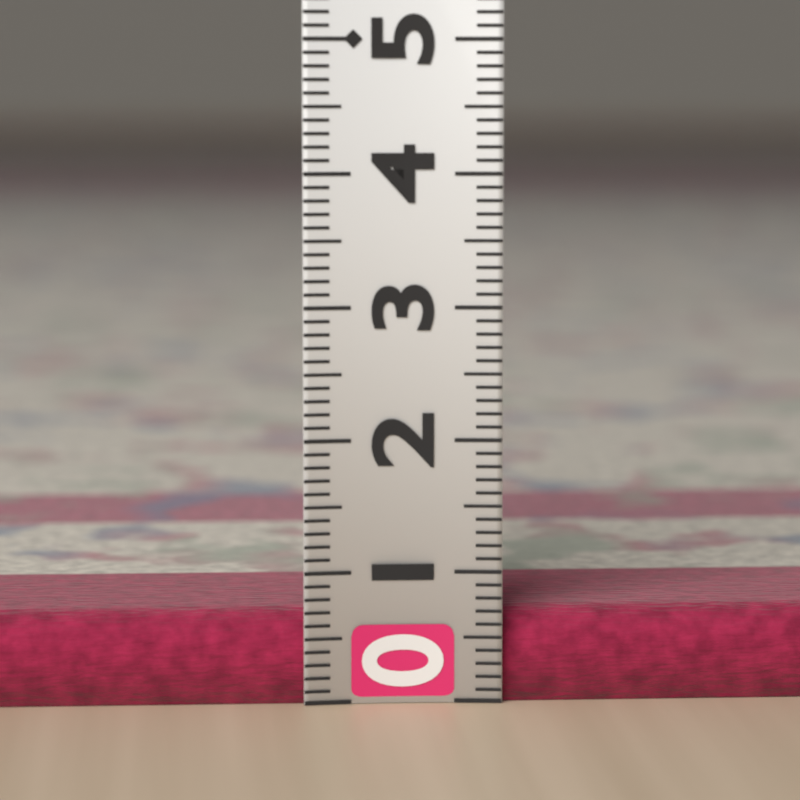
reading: 0.7 (no unit)
